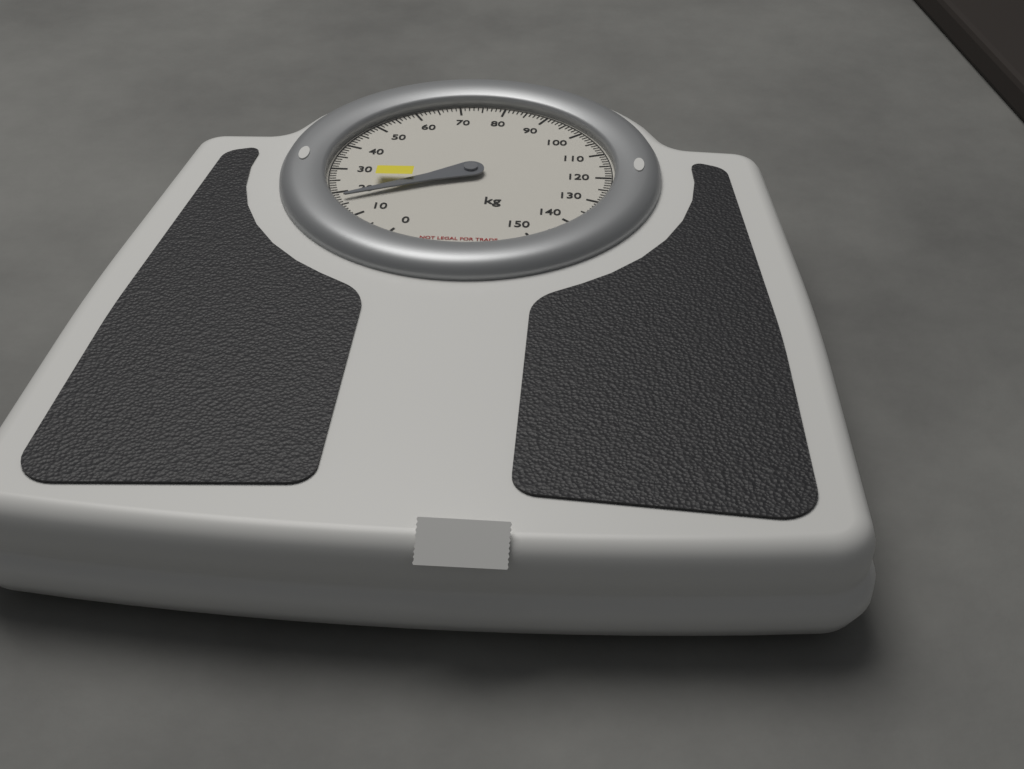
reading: 17 kg
